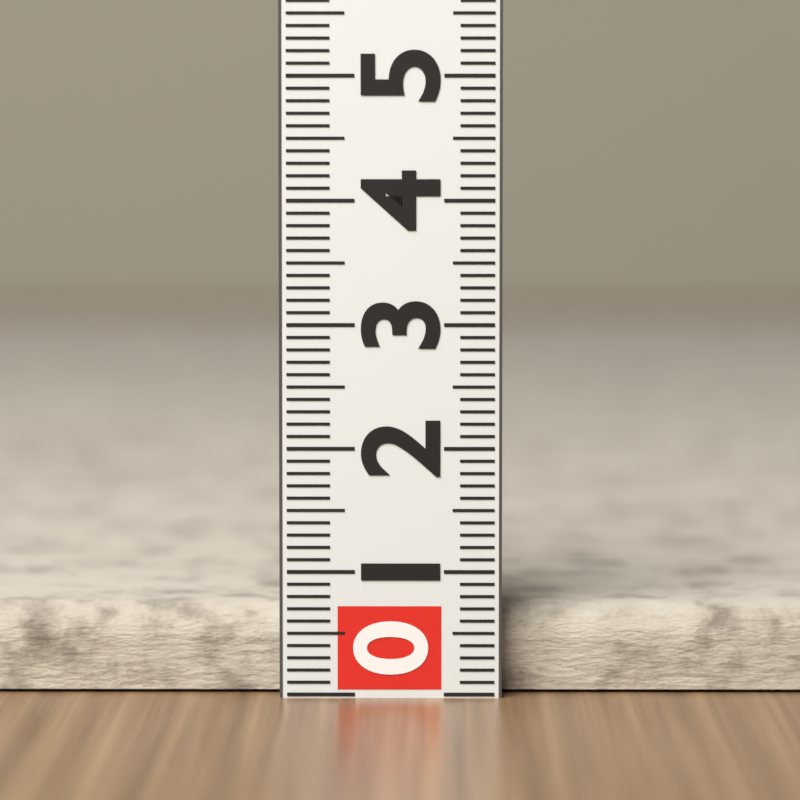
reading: 0.7 (no unit)
